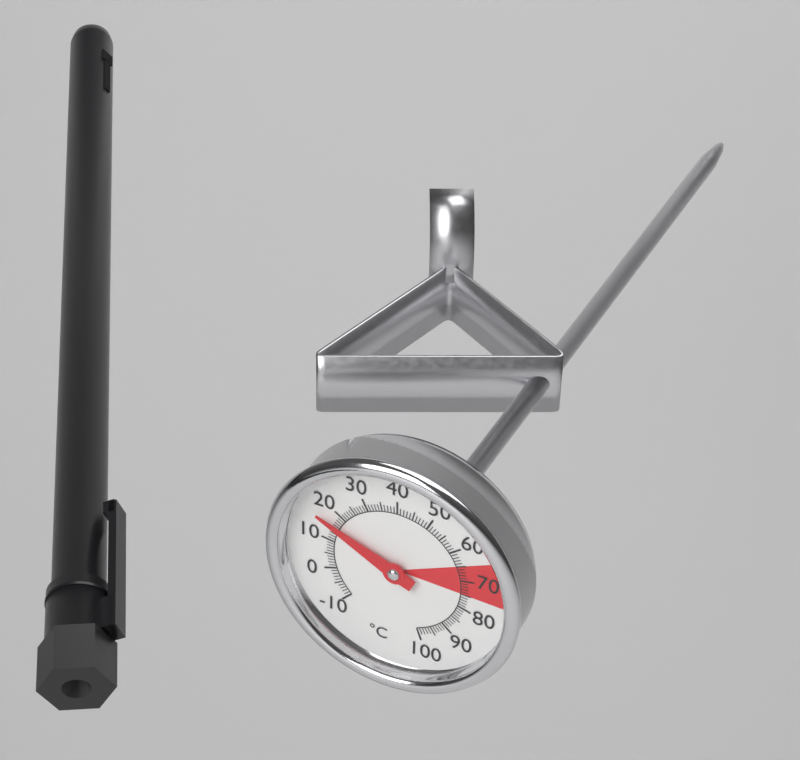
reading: 16 °C
